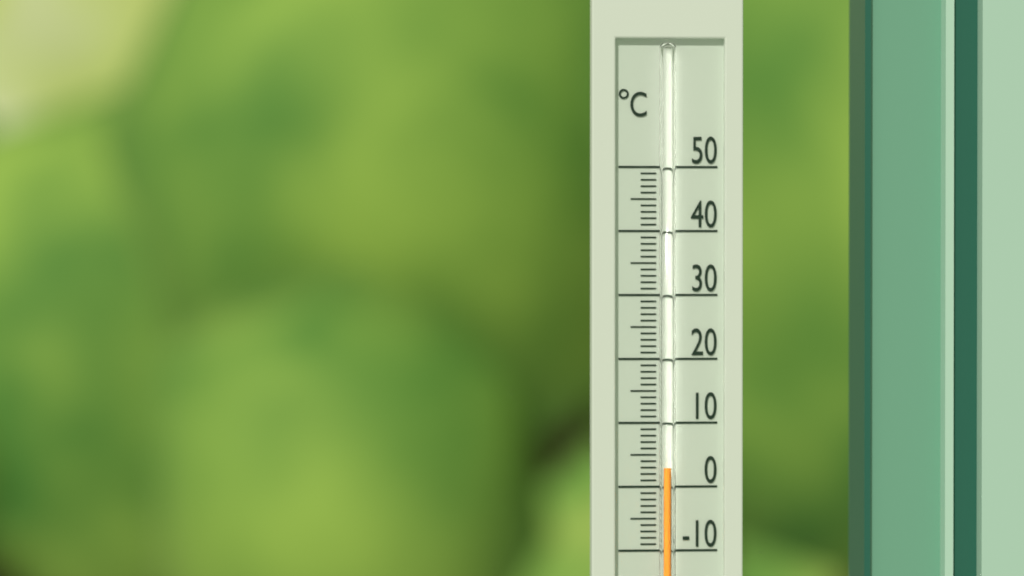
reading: 3 °C
